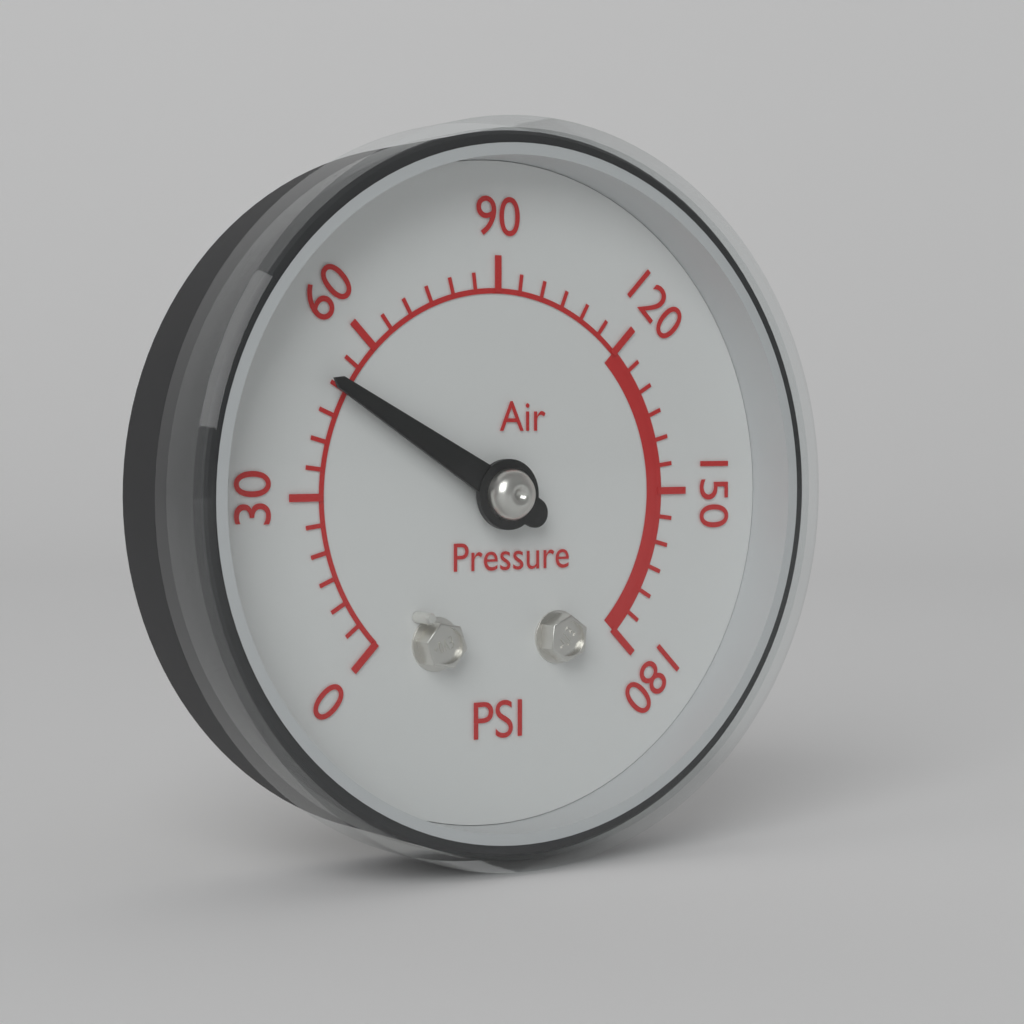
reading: 50 psi
